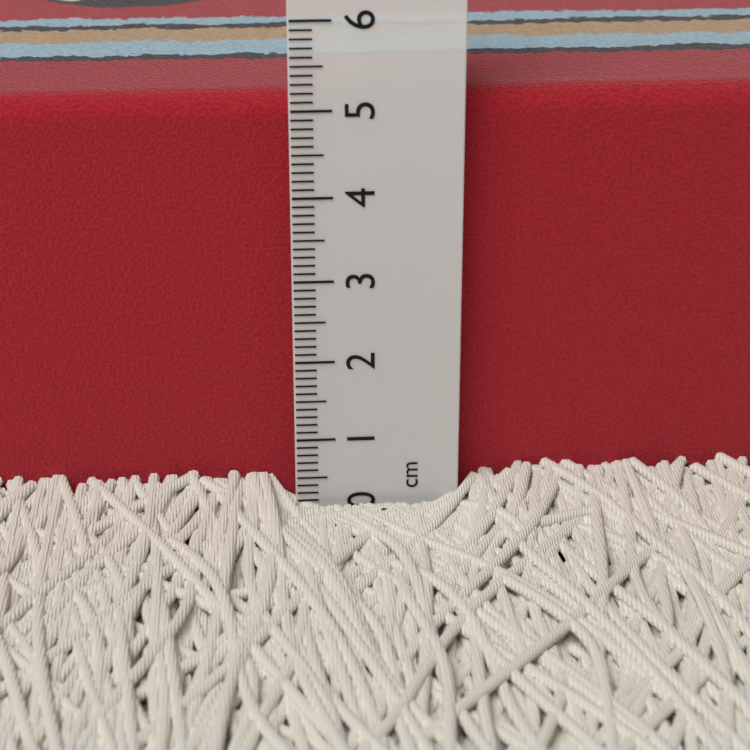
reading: 5.1 cm
